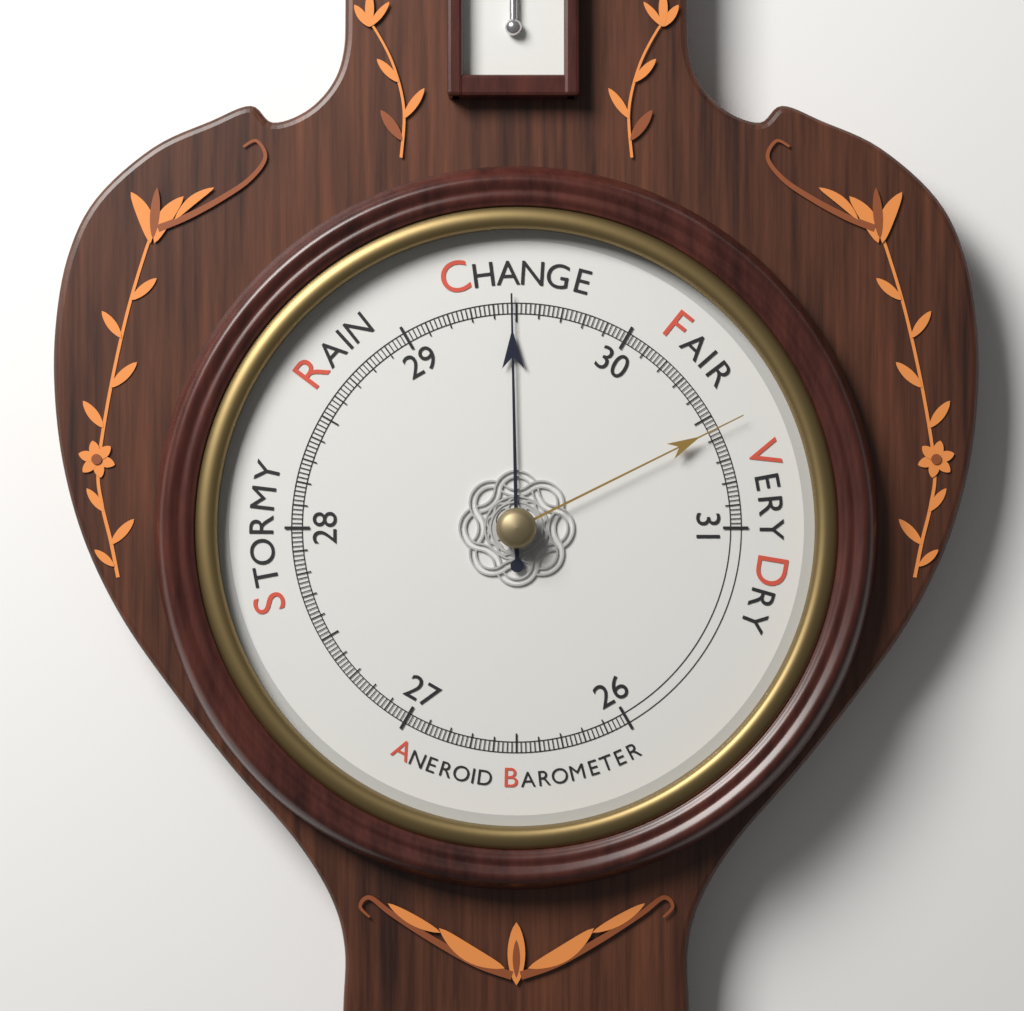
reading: 29.48 (no unit)
